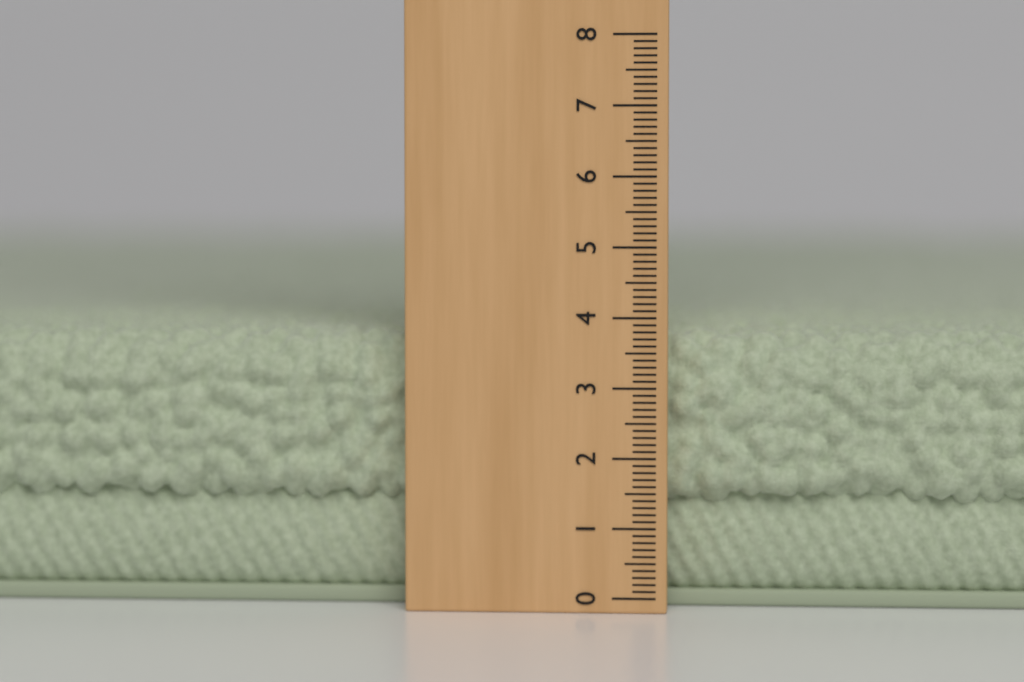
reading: 3.8 (no unit)
